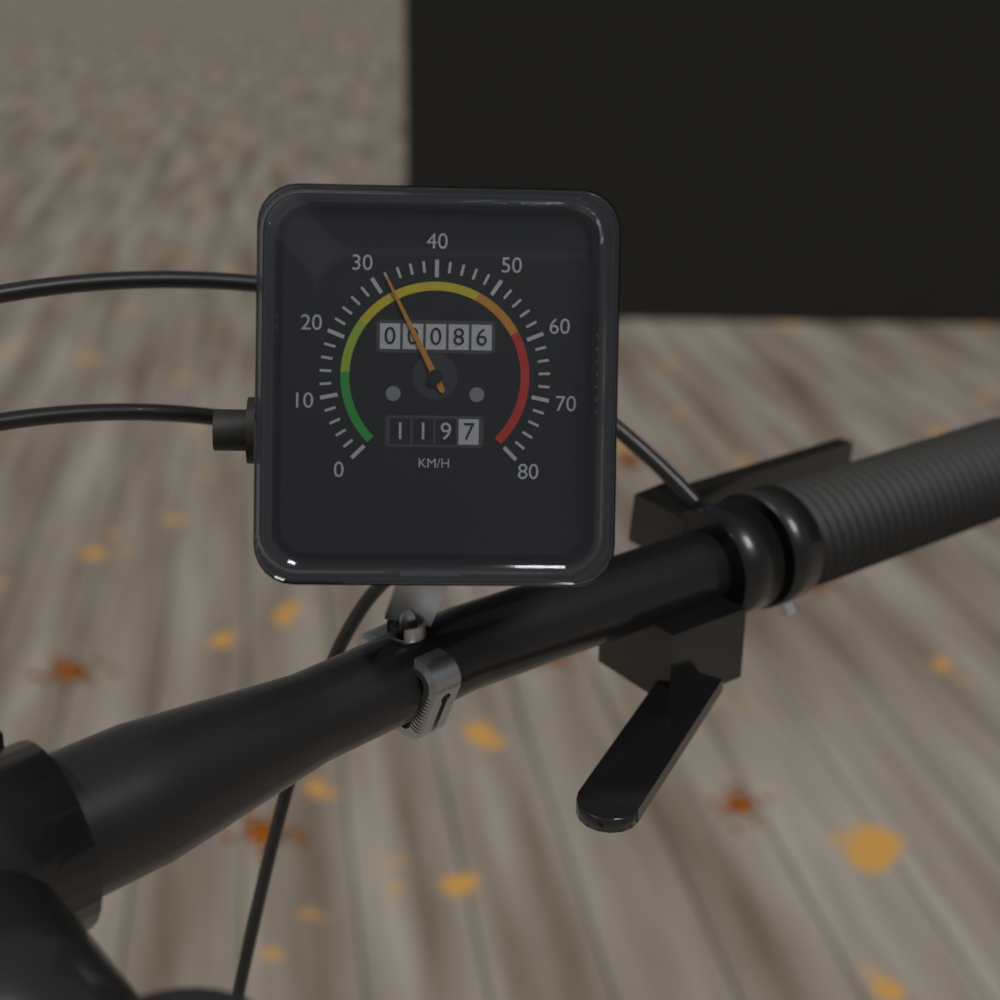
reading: 32 km/h
